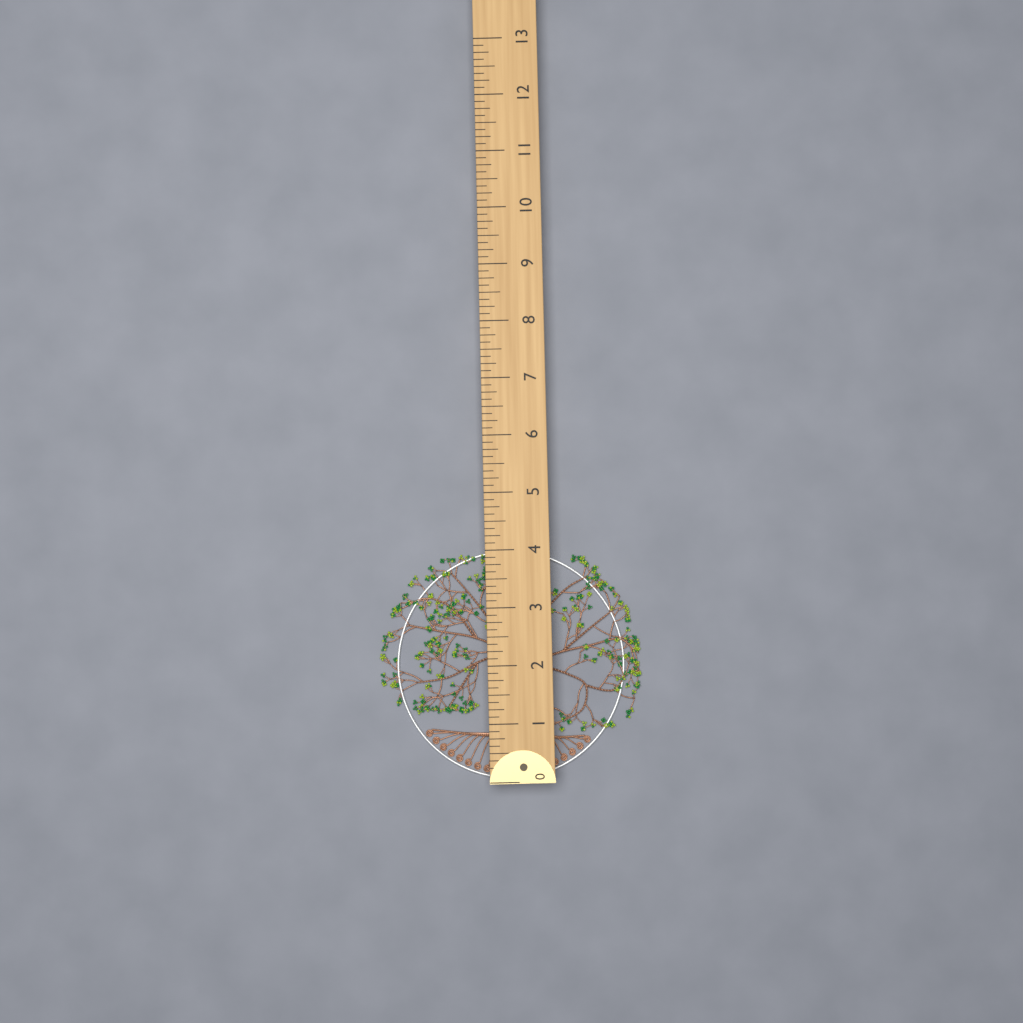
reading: 4.000 (no unit)
